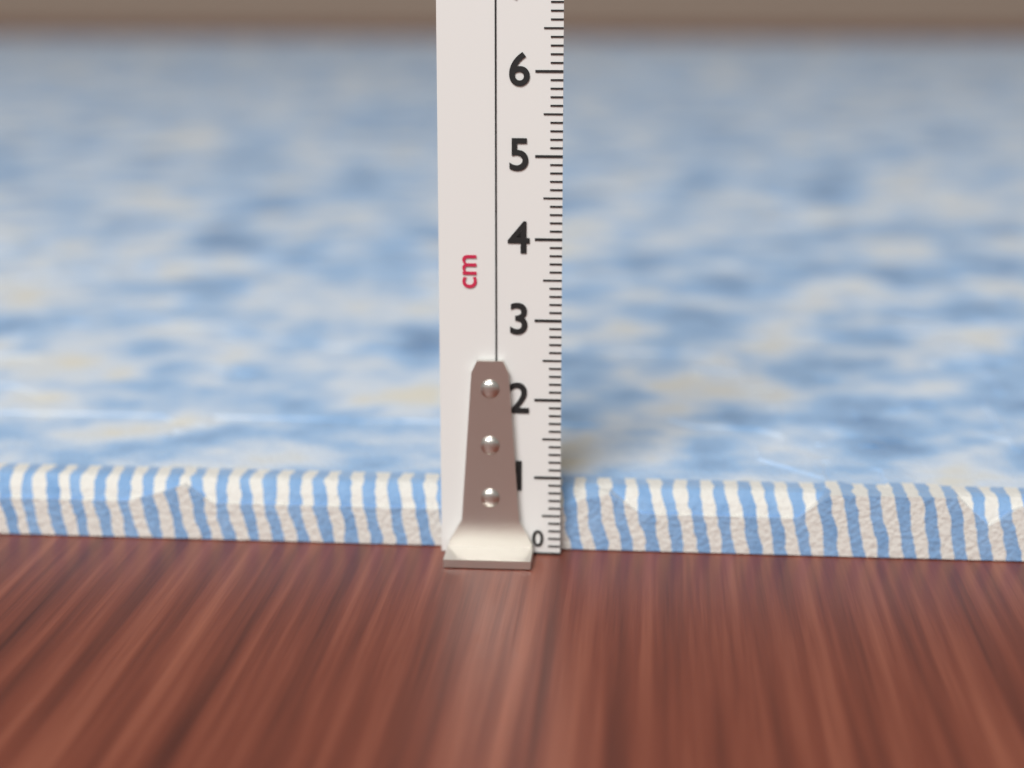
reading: 0.8 cm
